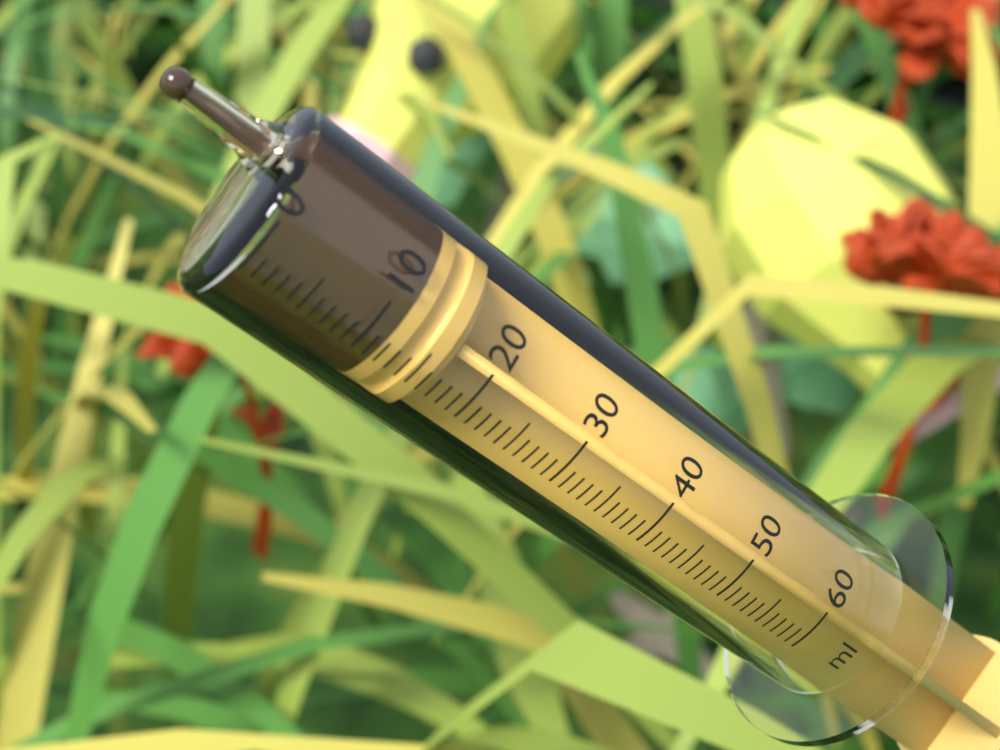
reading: 12 ml
